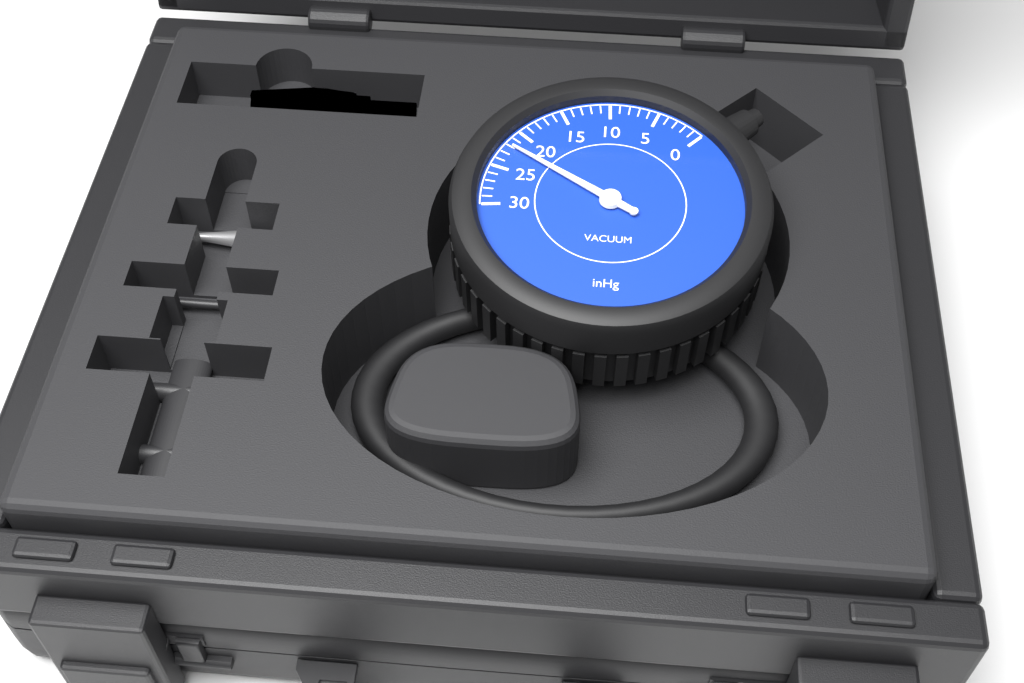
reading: 22 inHg
